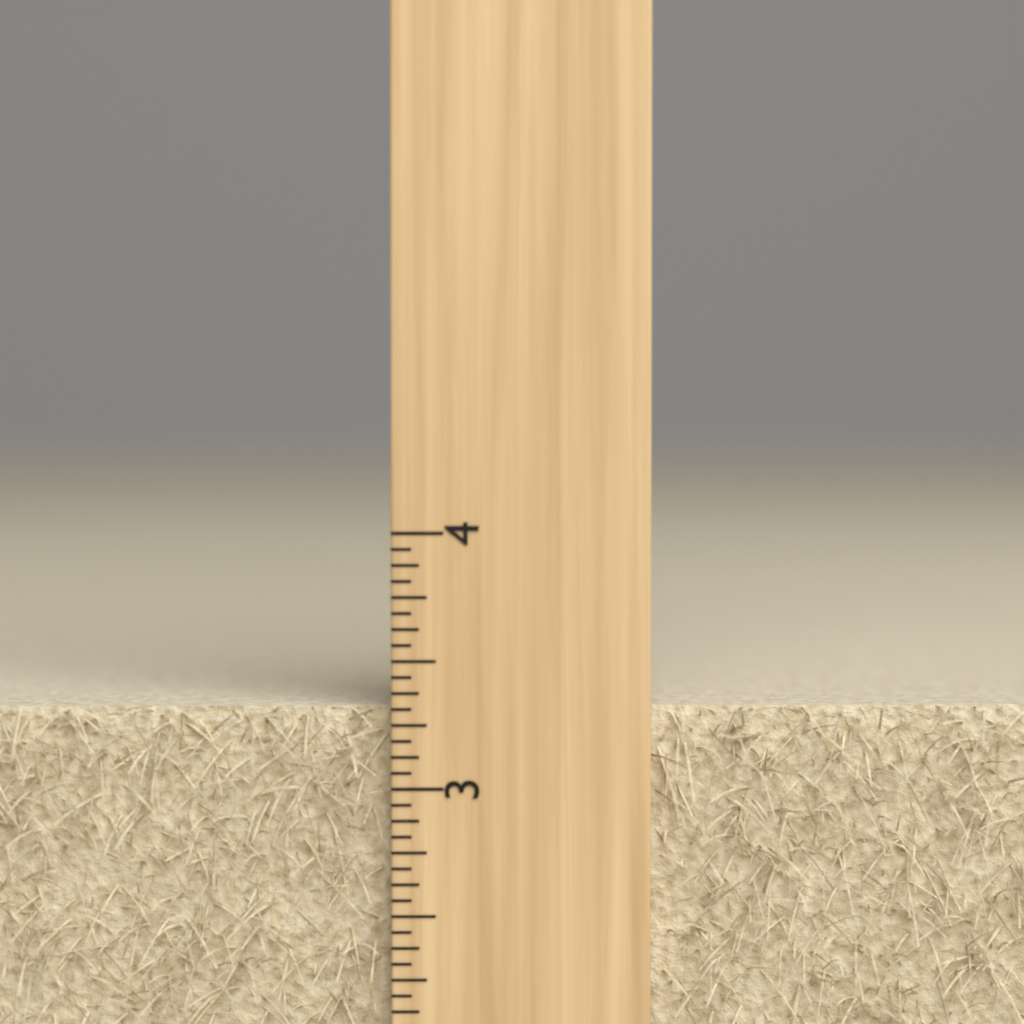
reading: 3.3125 inch
